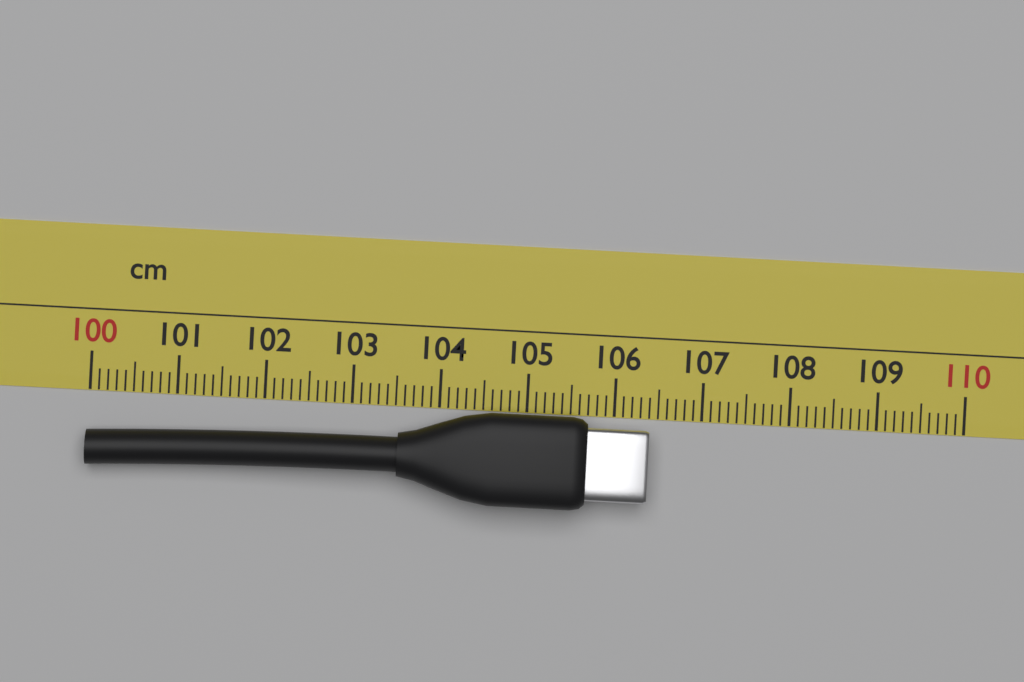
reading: 106.4 cm
